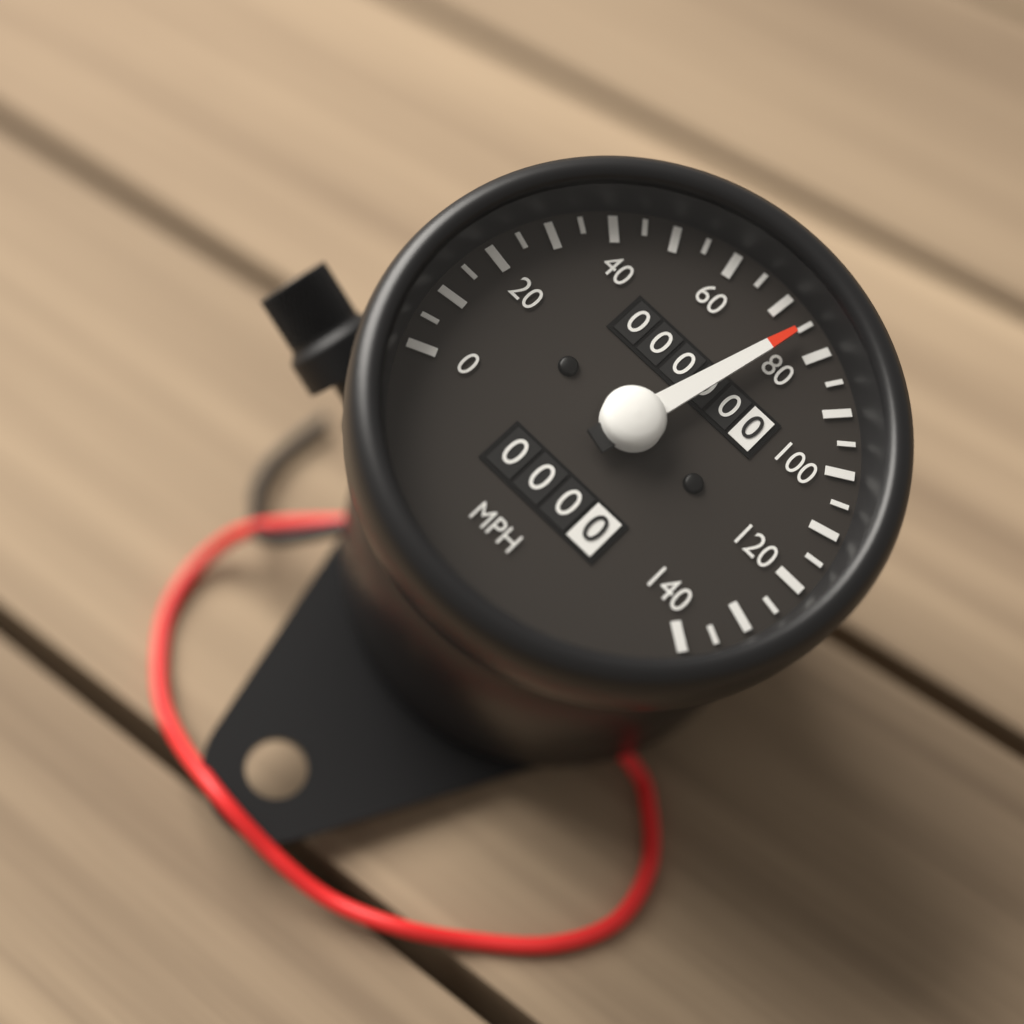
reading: 75 mph
